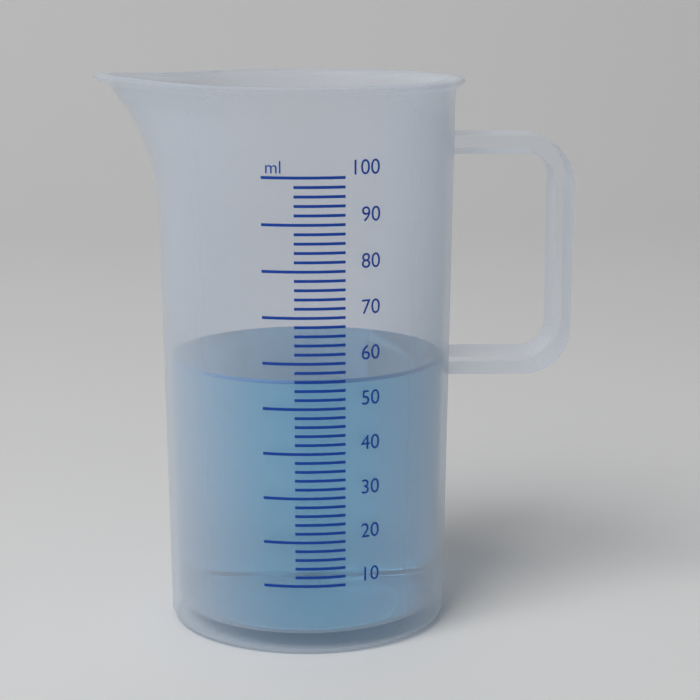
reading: 56 ml
